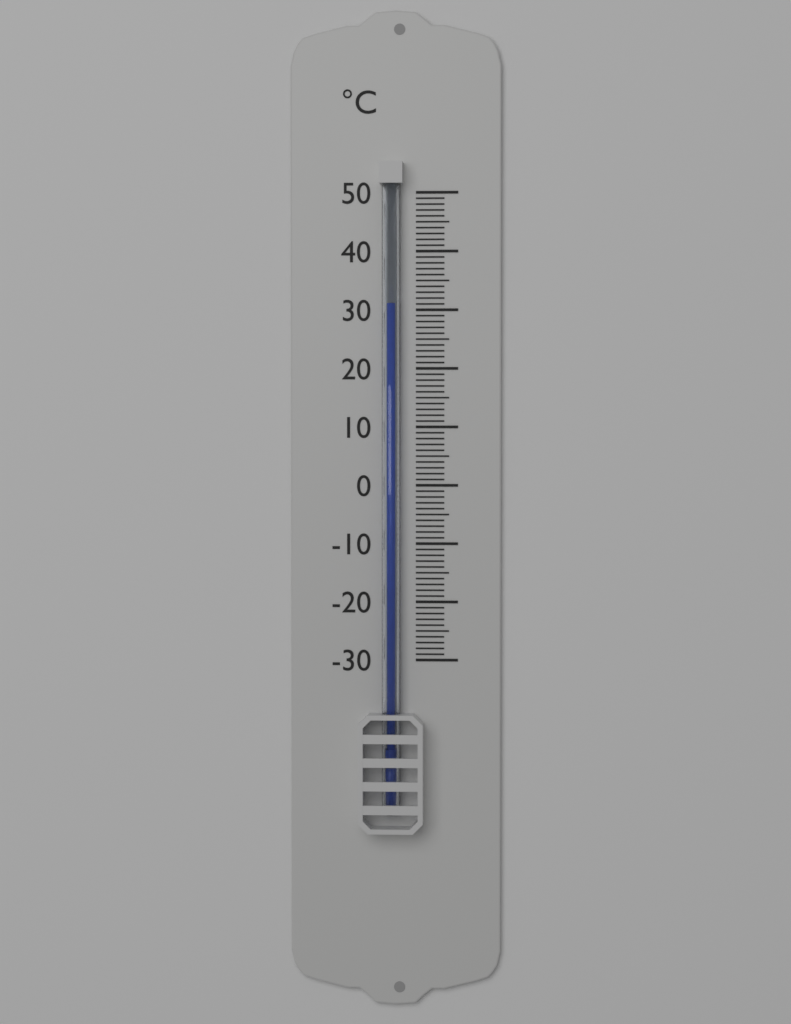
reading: 31 °C
